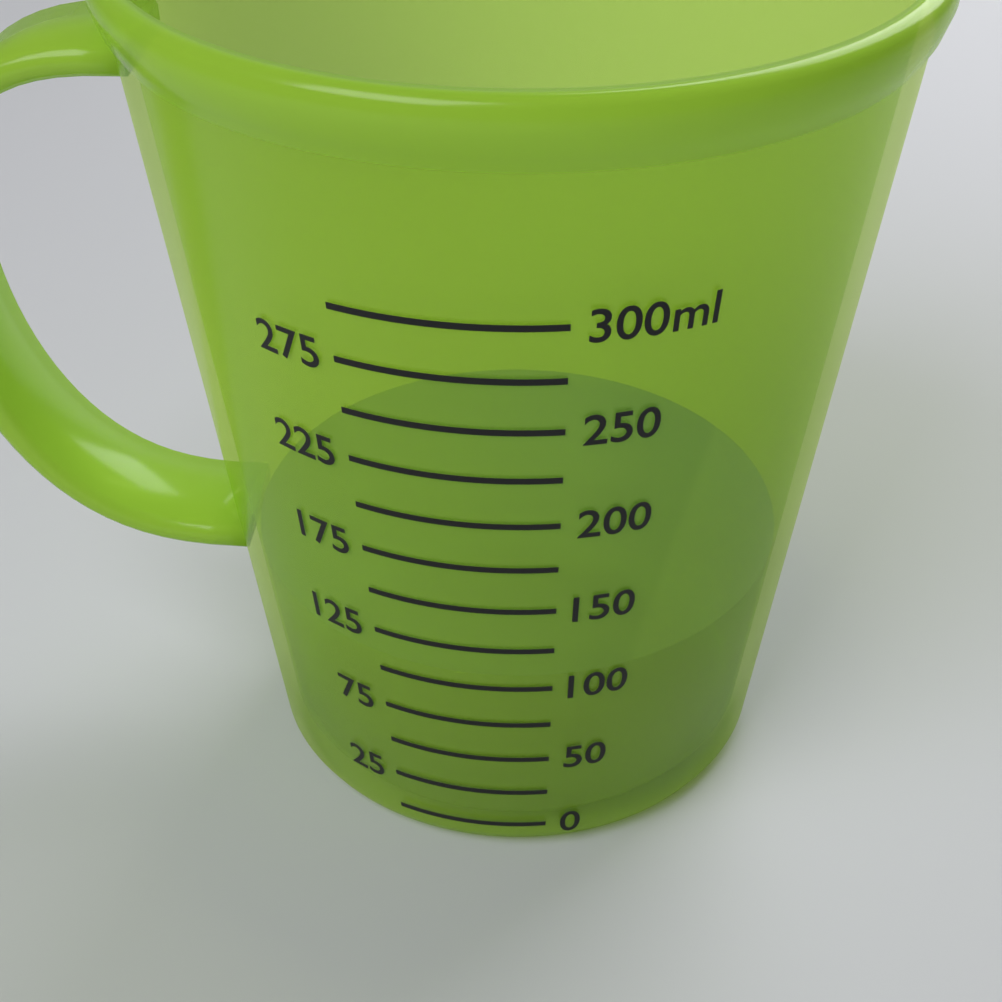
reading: 100 ml
